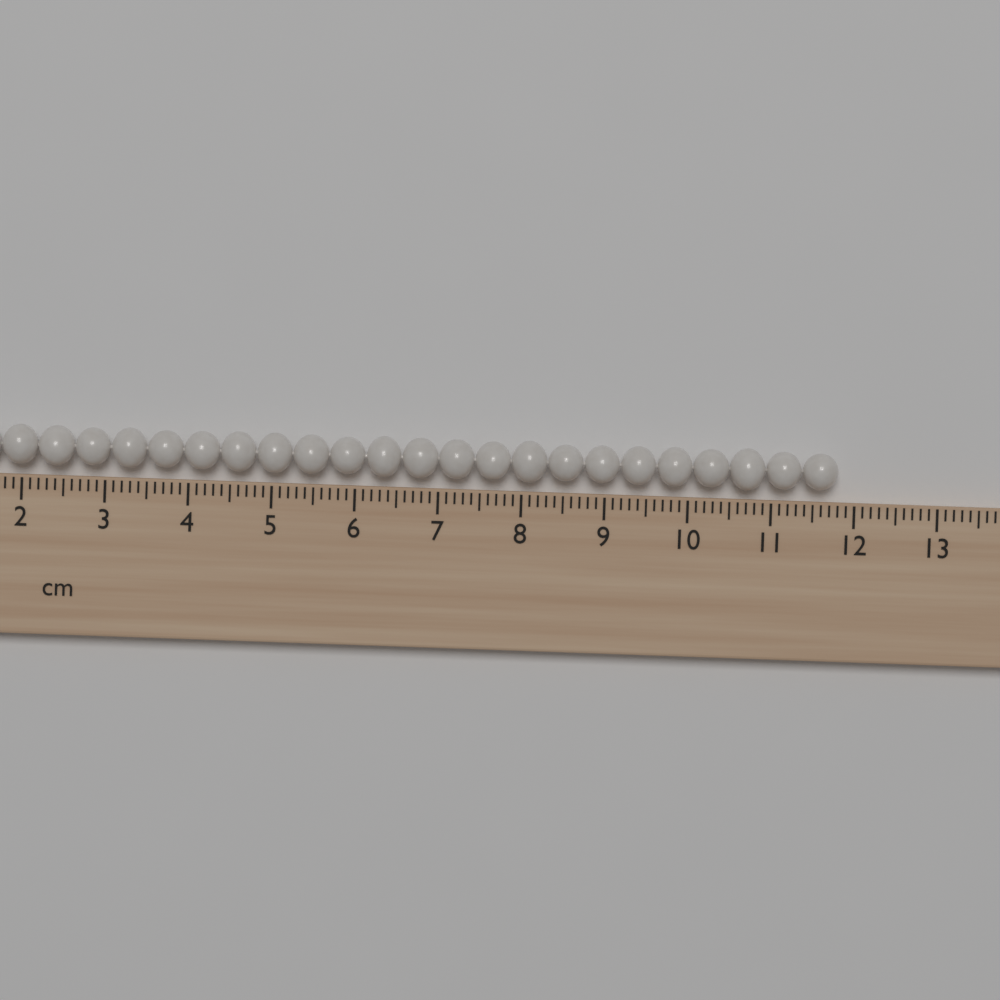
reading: 11.8 cm
